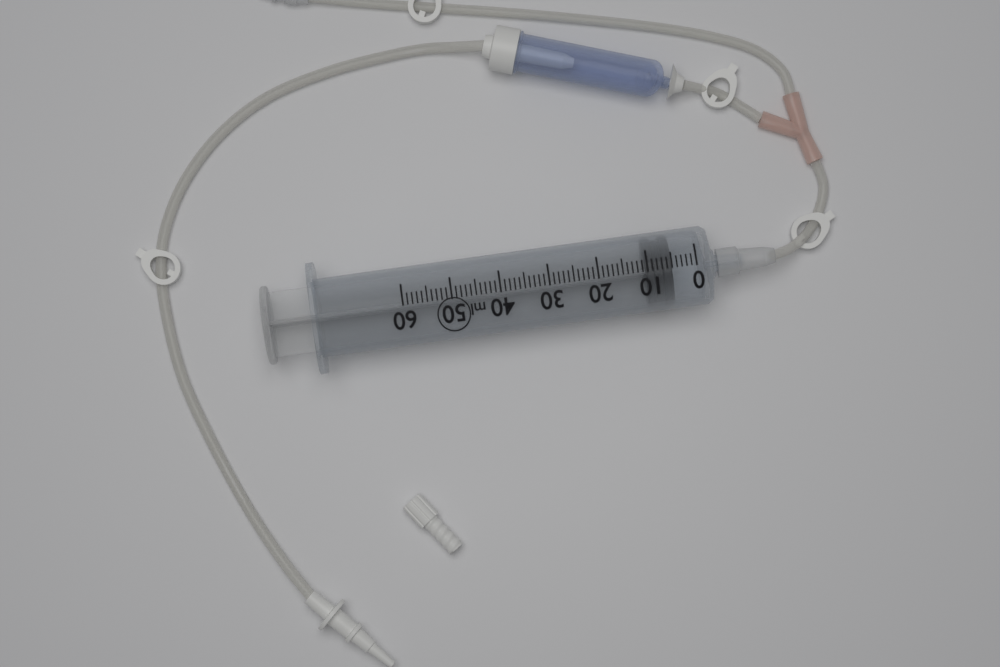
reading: 5 ml
